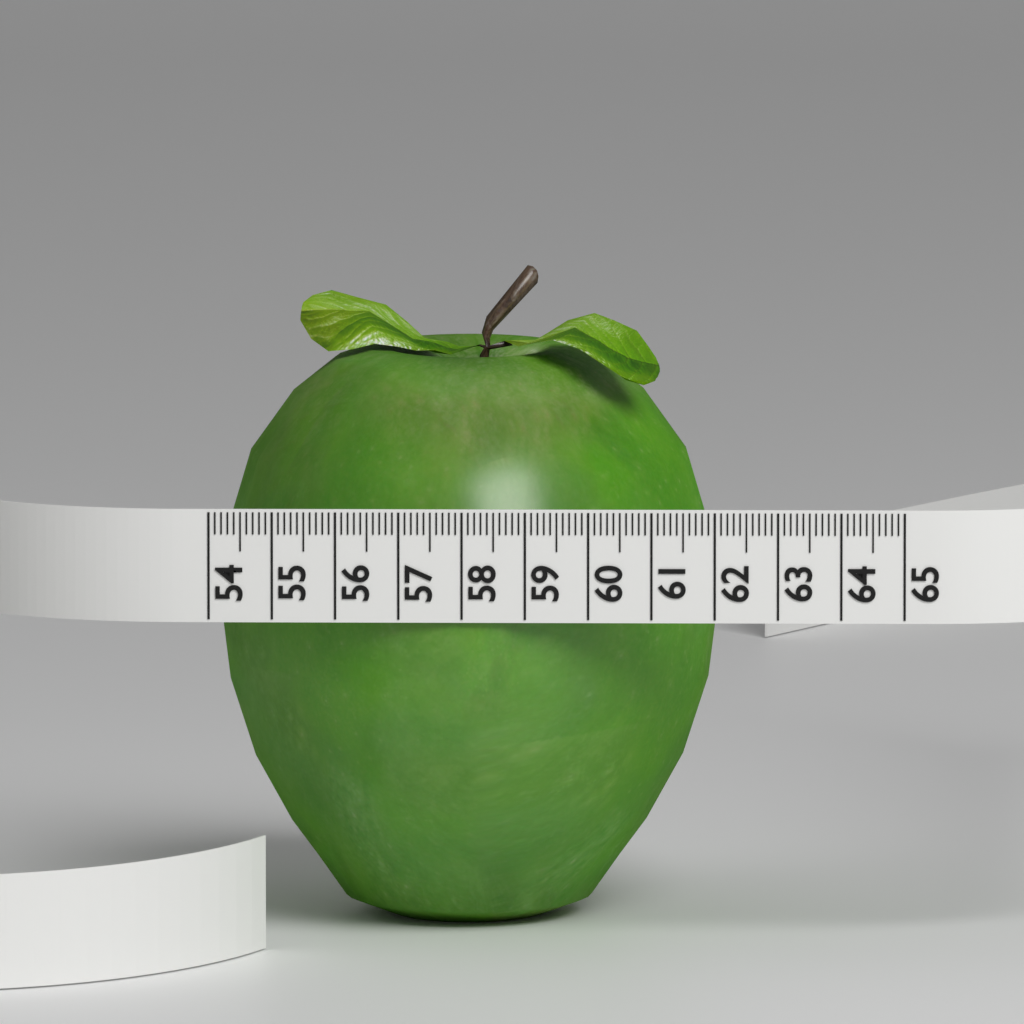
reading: 62.0 (no unit)
